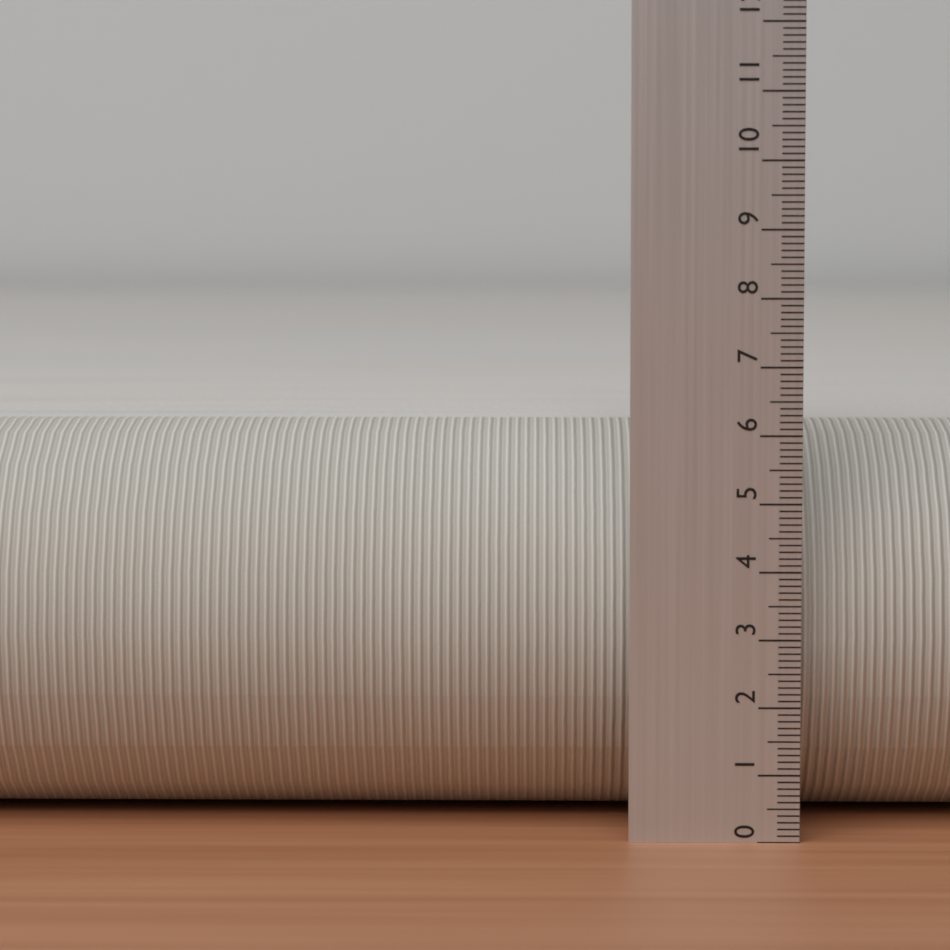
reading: 6.0 (no unit)
